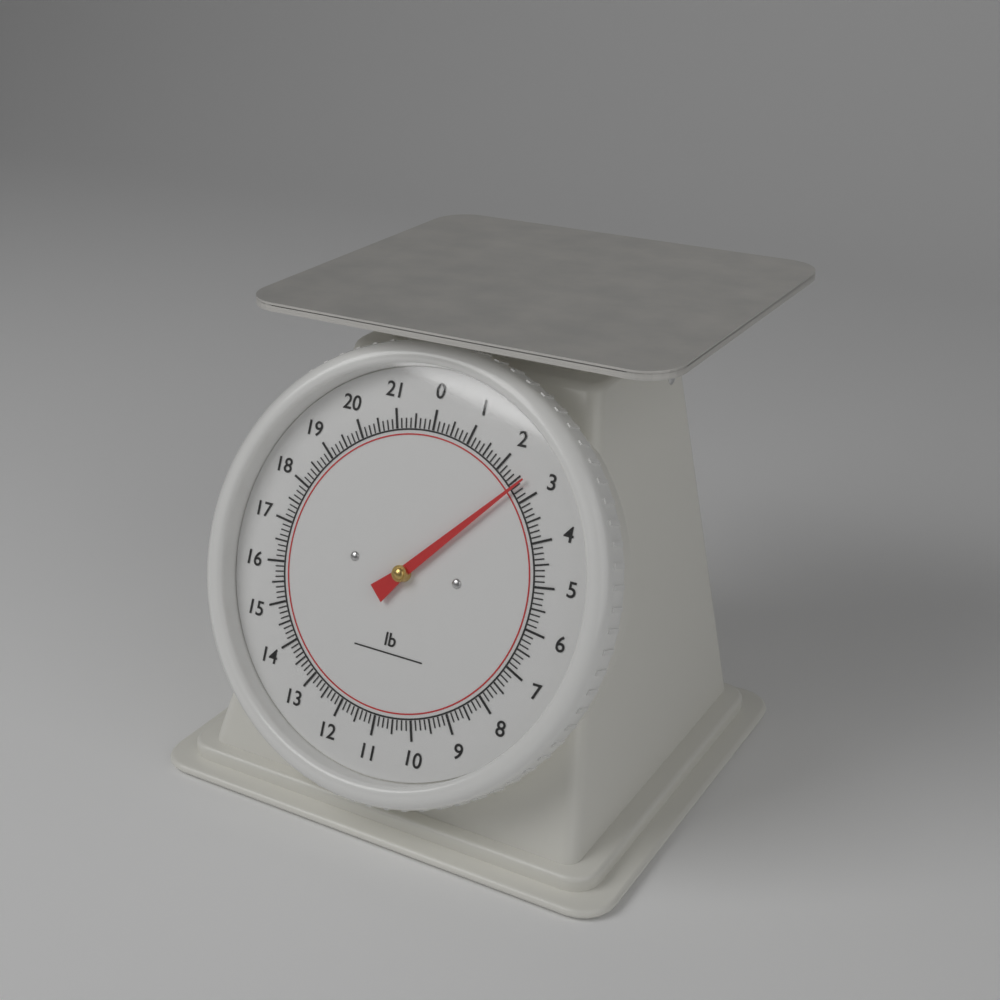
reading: 2.625 lb
